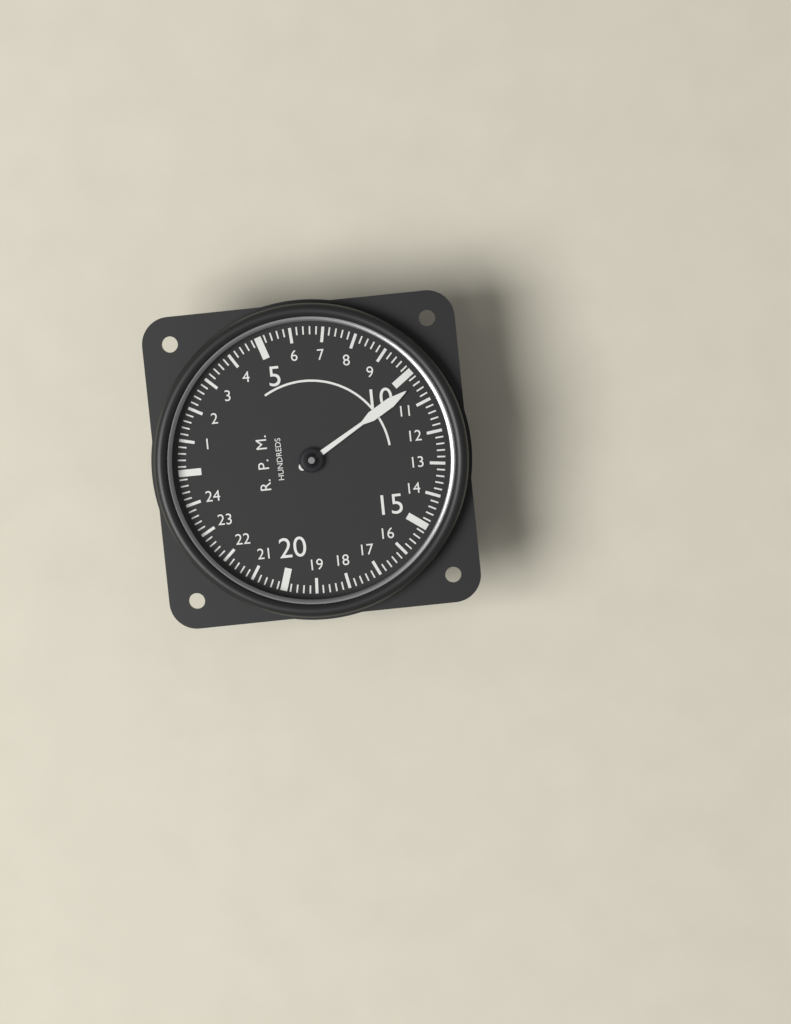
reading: 10.4 RPM x100
